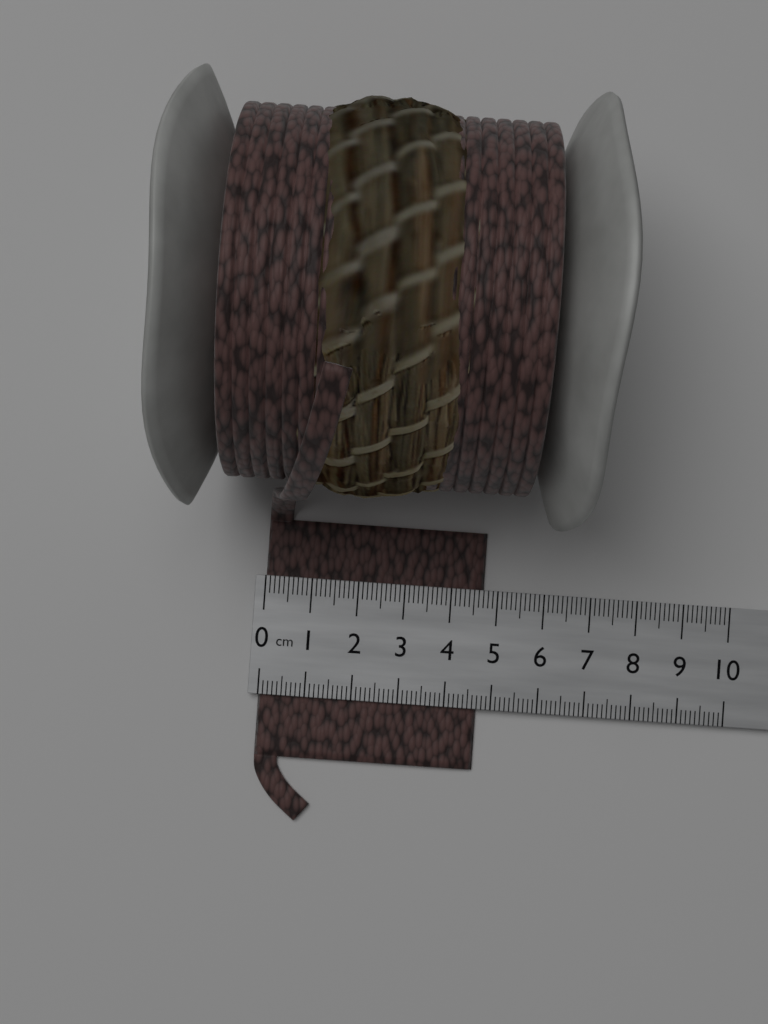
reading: 4.7 cm
